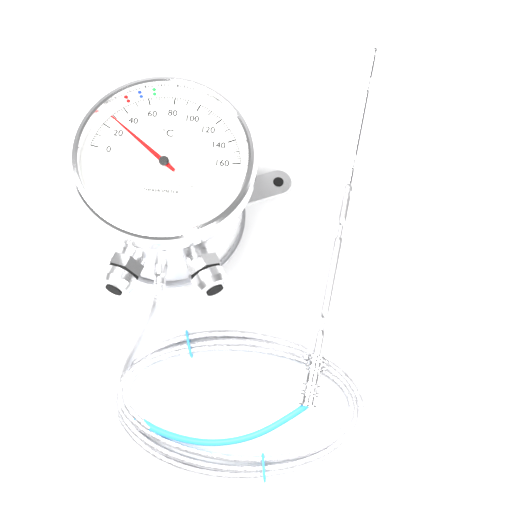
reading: 28 °C
